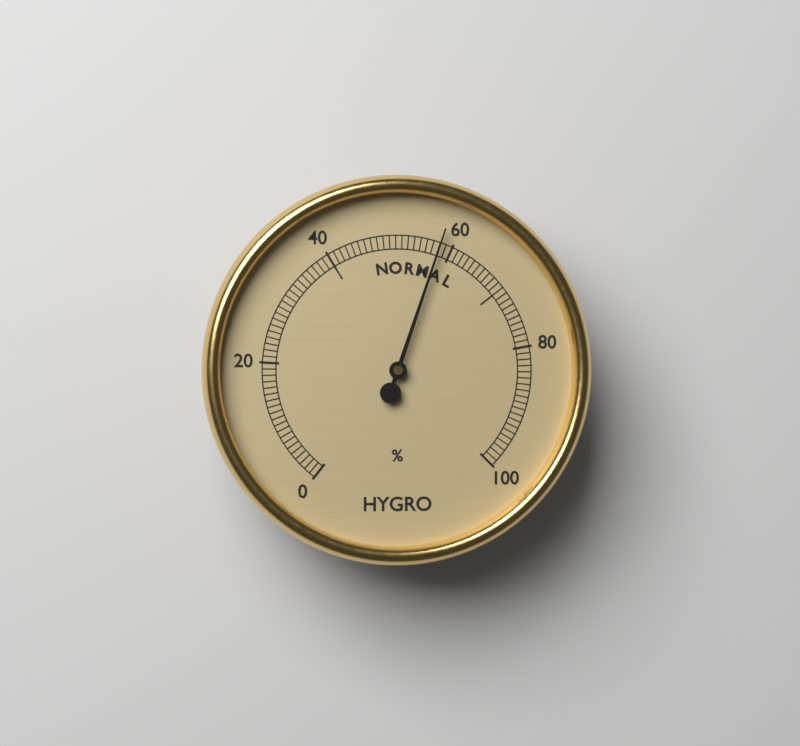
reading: 58 %
